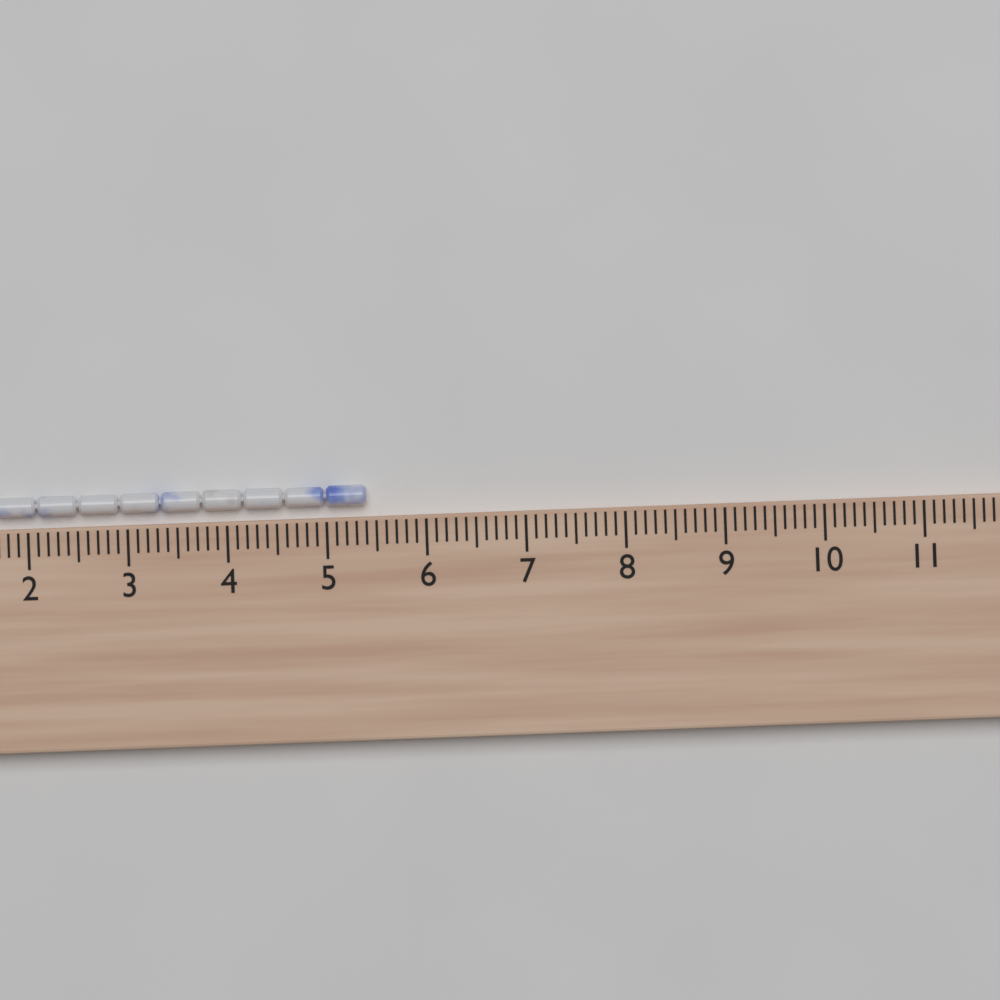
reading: 5.4 cm
